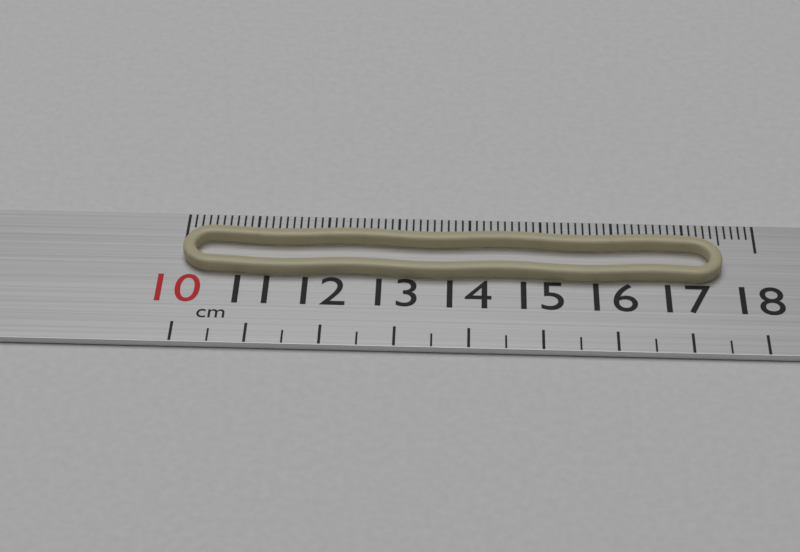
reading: 17.5 cm
